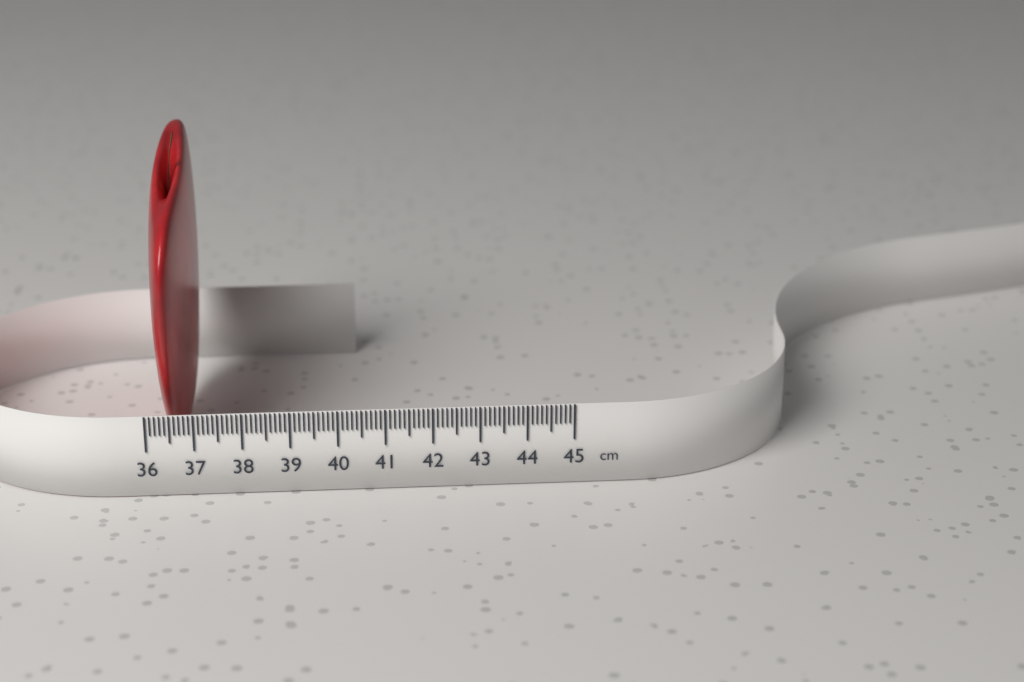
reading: 36.9 cm
